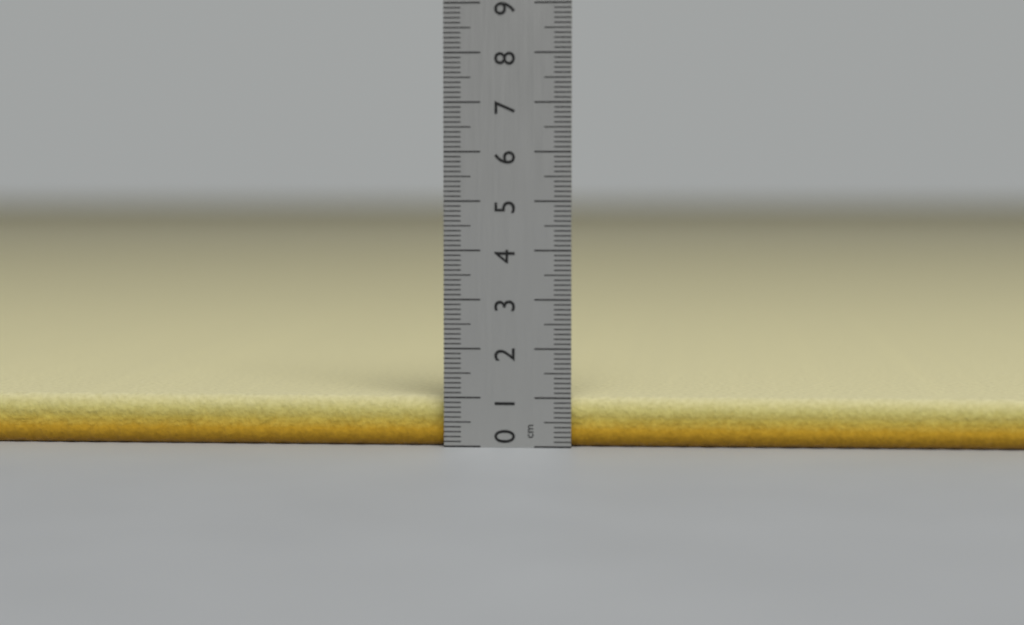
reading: 1.0 cm
